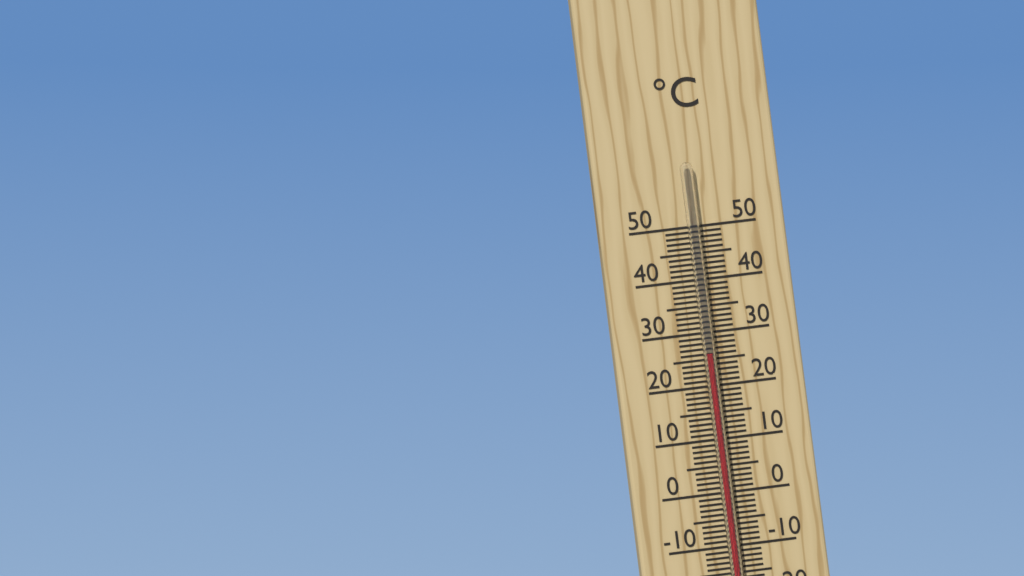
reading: 26 °C
